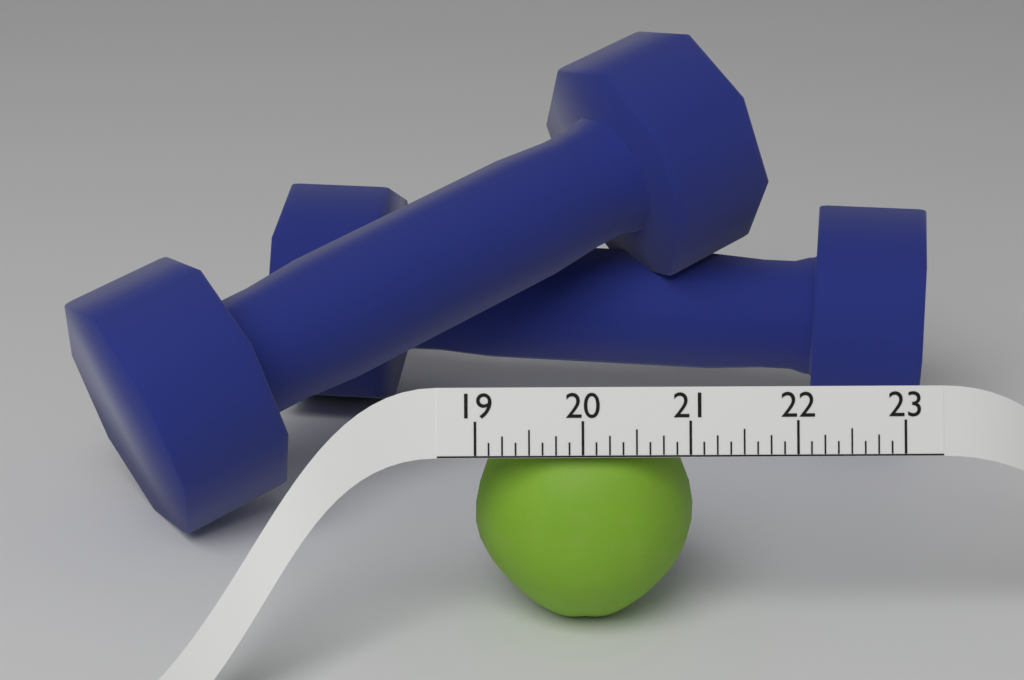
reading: 21.125 (no unit)
